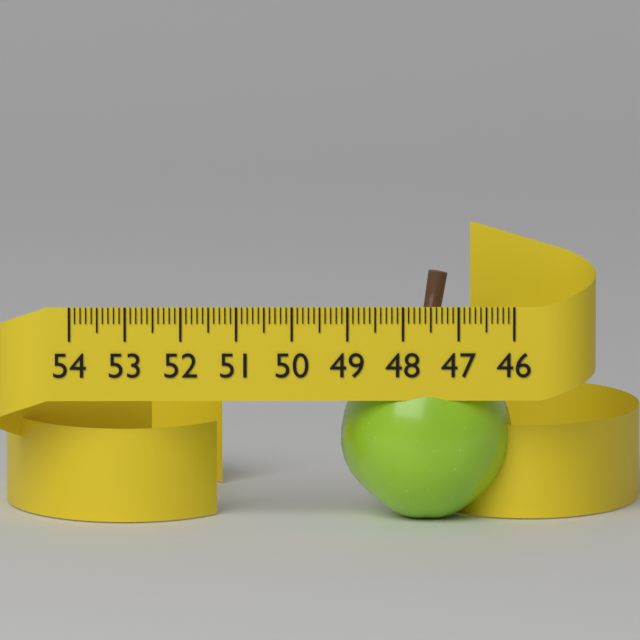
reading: 49.1 (no unit)
